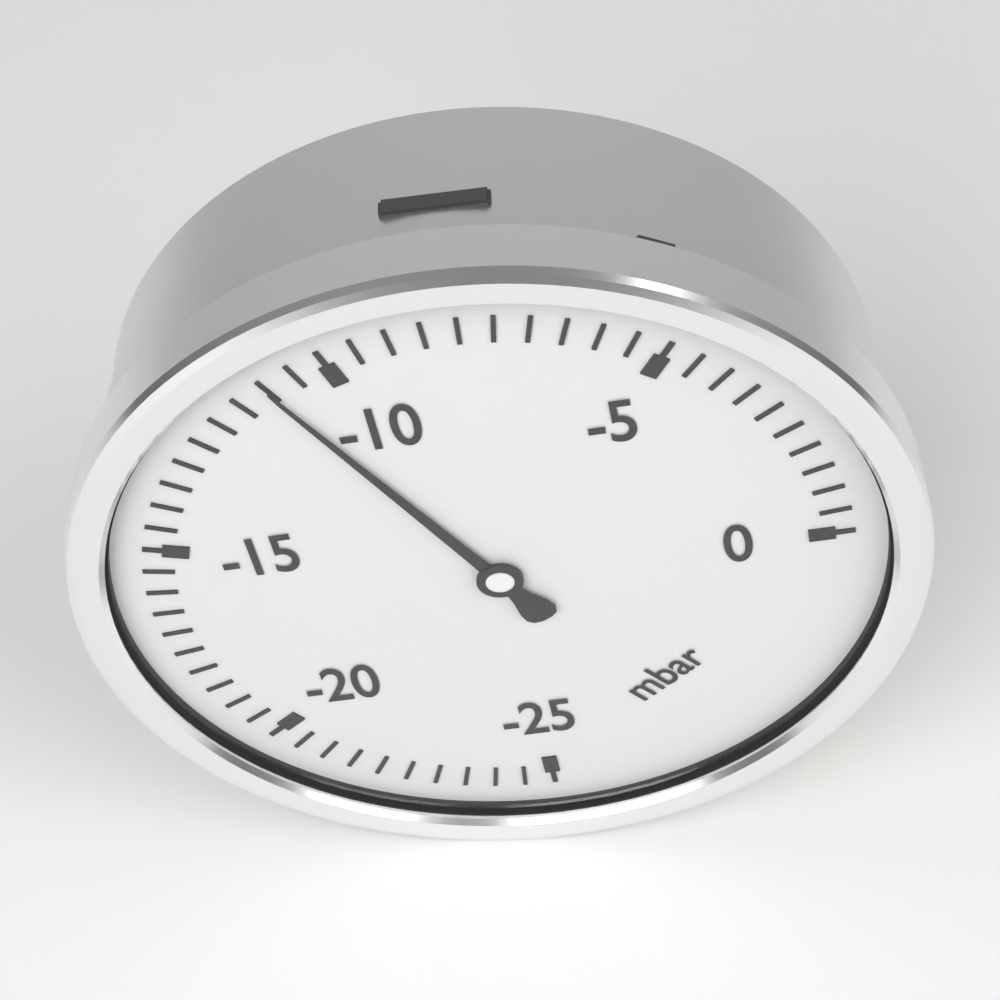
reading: -11.0 mbar
